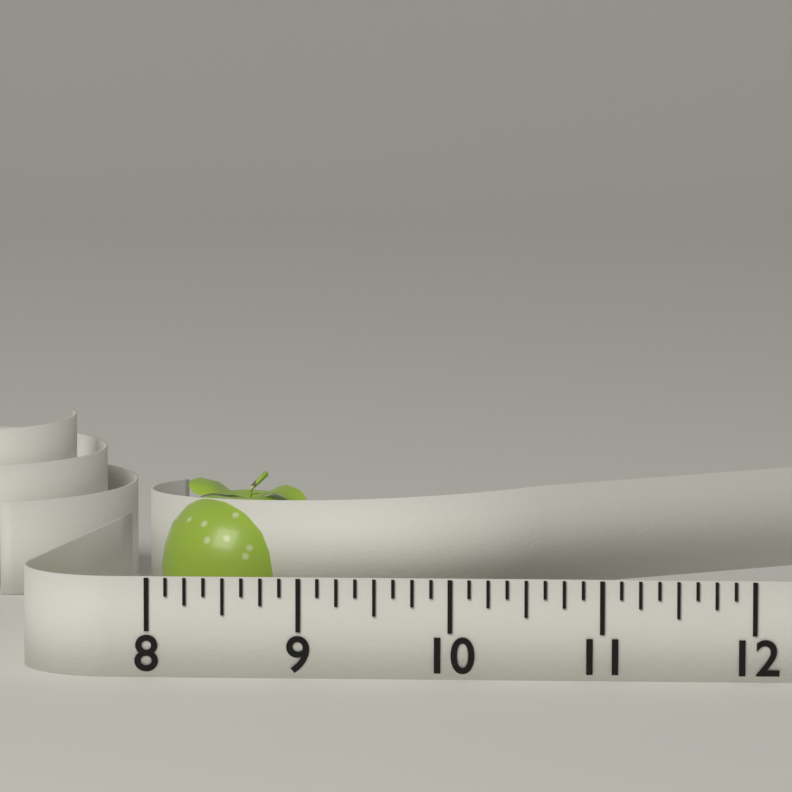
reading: 9.125 (no unit)
